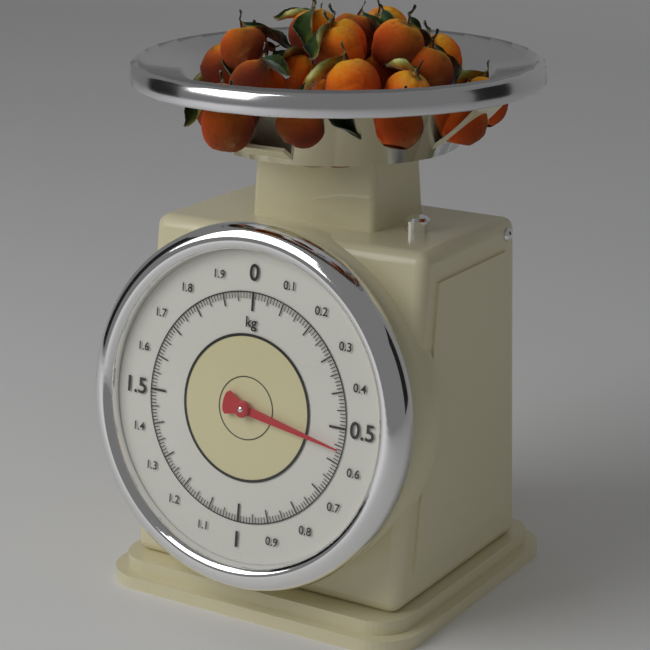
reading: 0.56 kg
